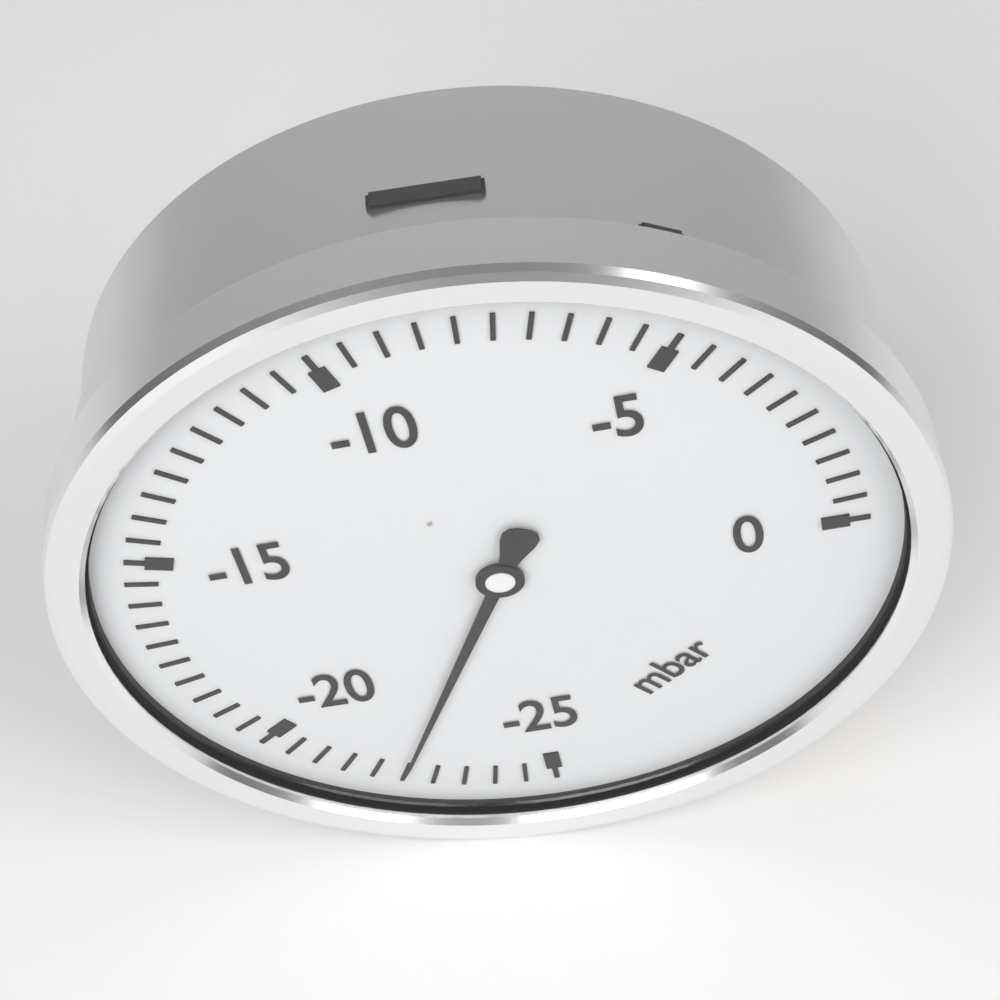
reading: -22.5 mbar
